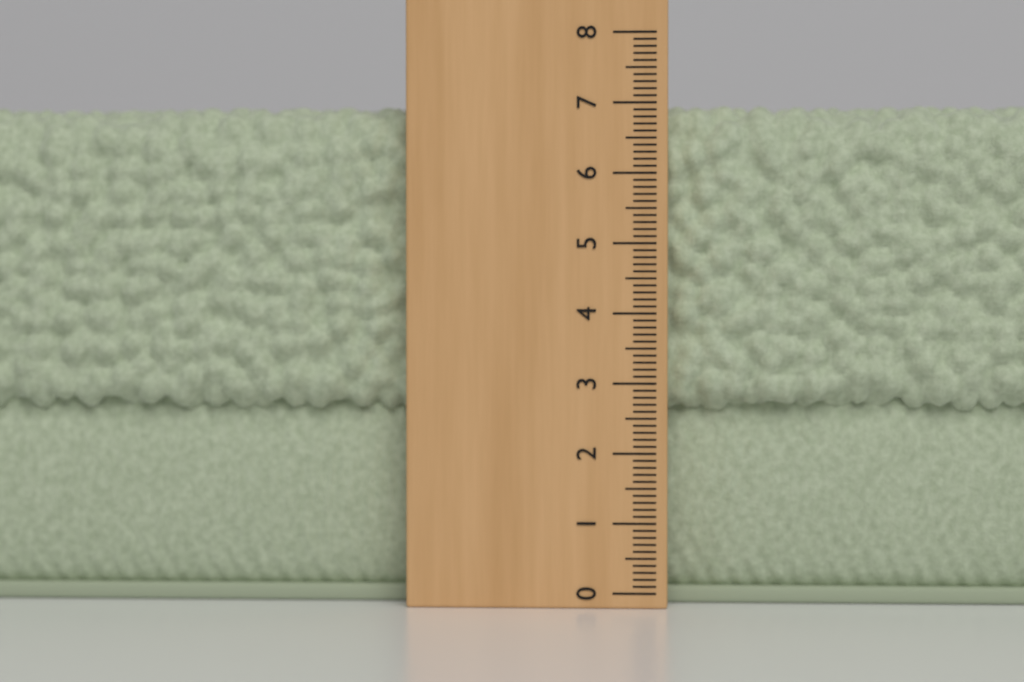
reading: 7.0 (no unit)
